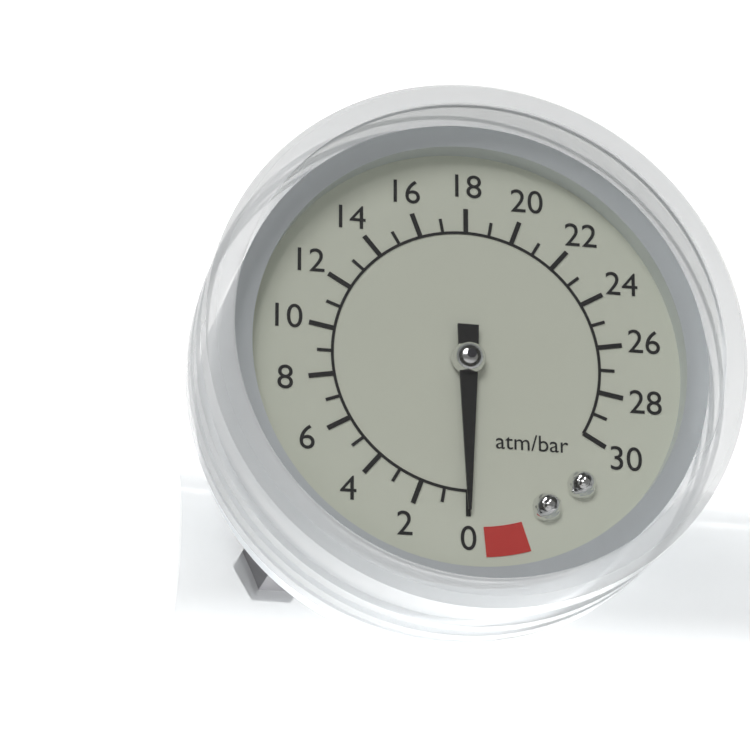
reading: 0 atm/bar
